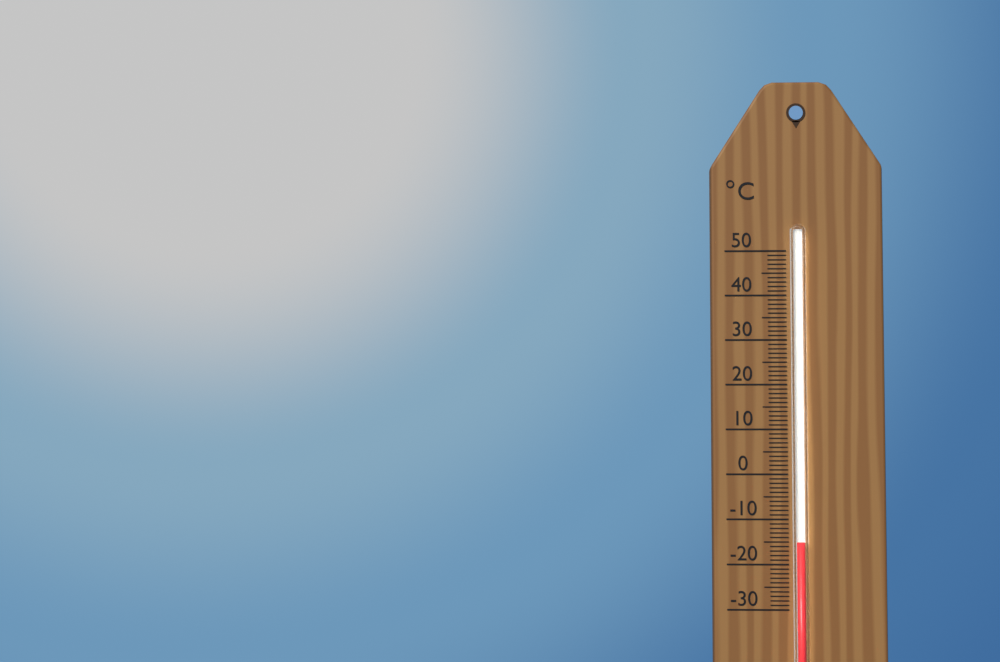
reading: -15 °C
